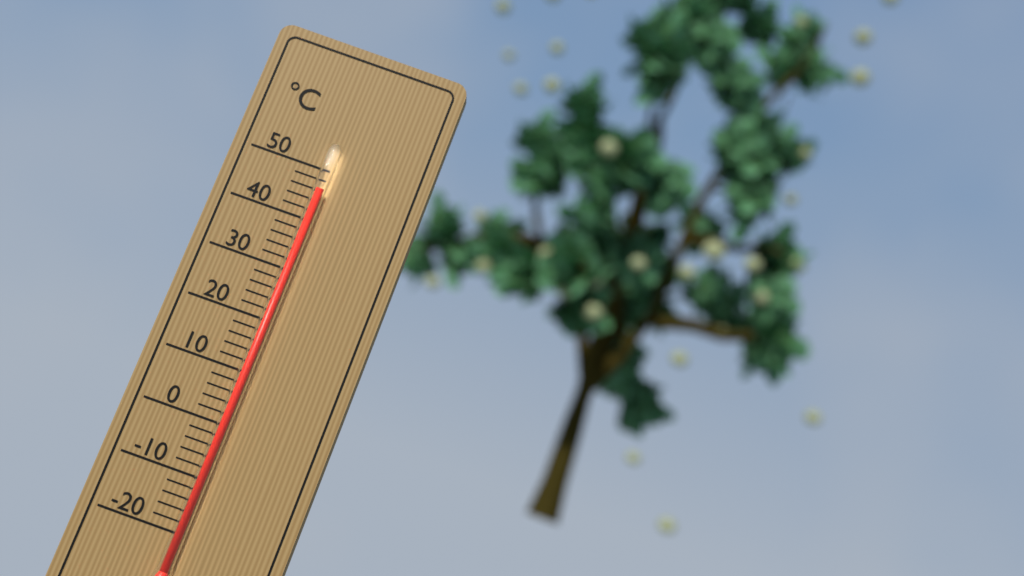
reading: 46 °C
